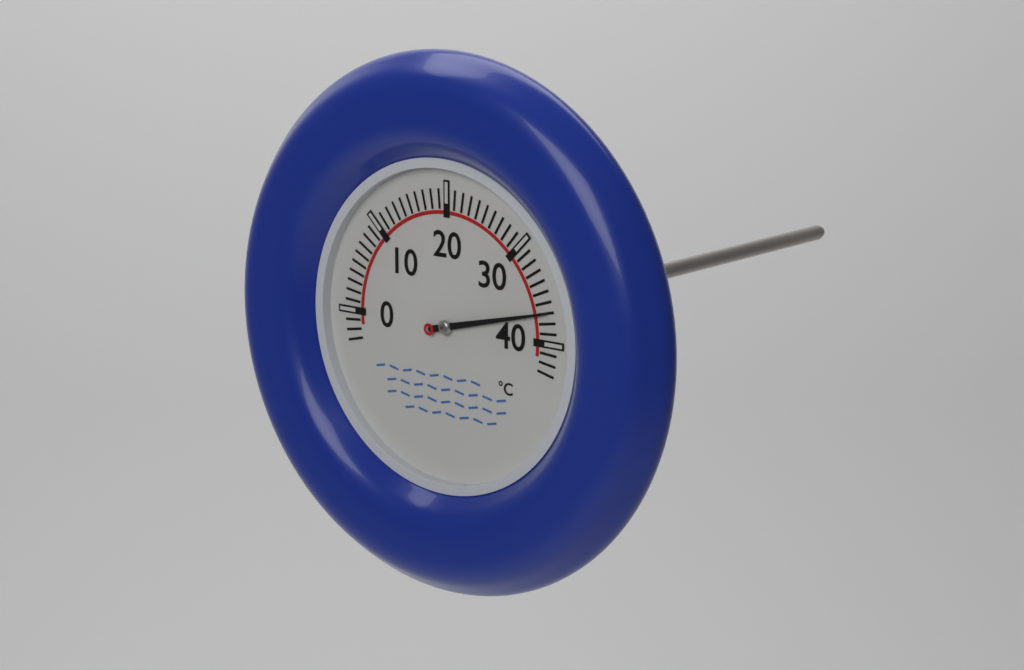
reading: 37 °C
